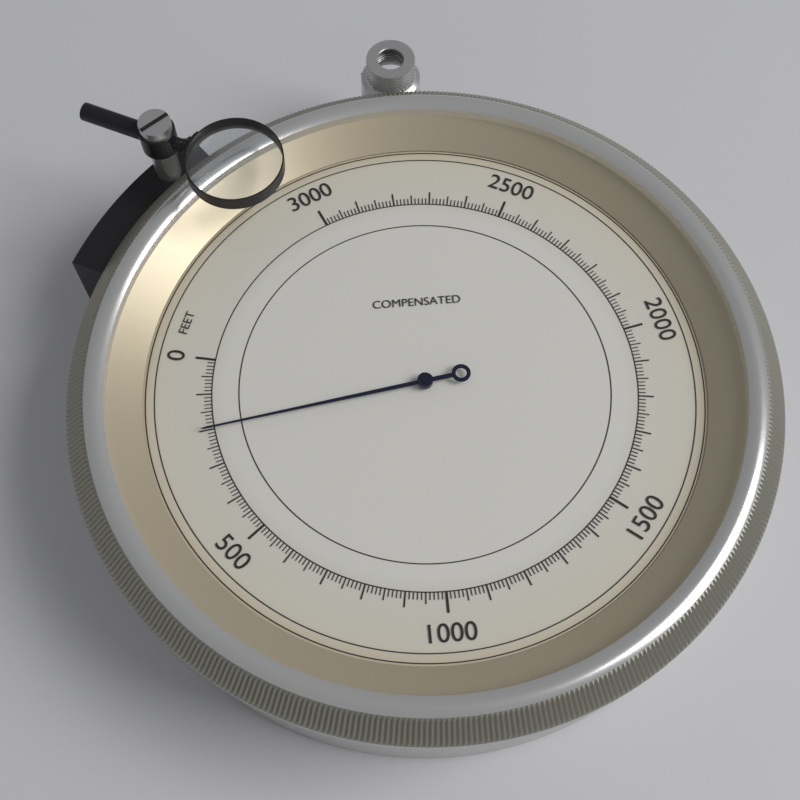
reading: 200 feet
